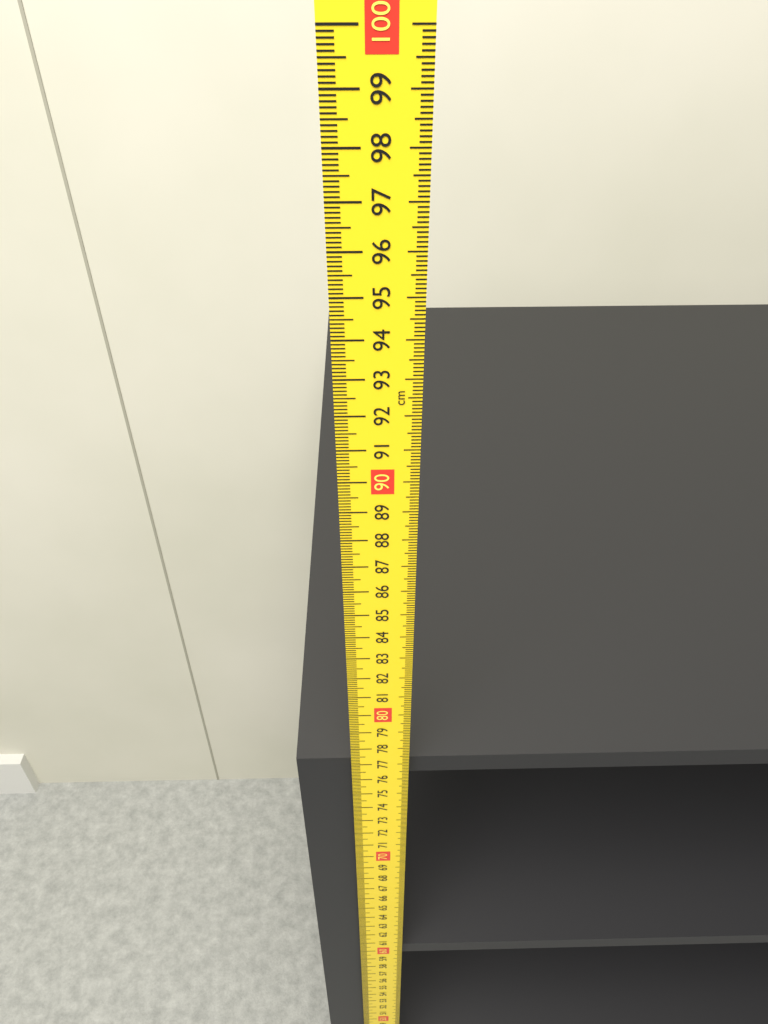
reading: 76.8 cm
